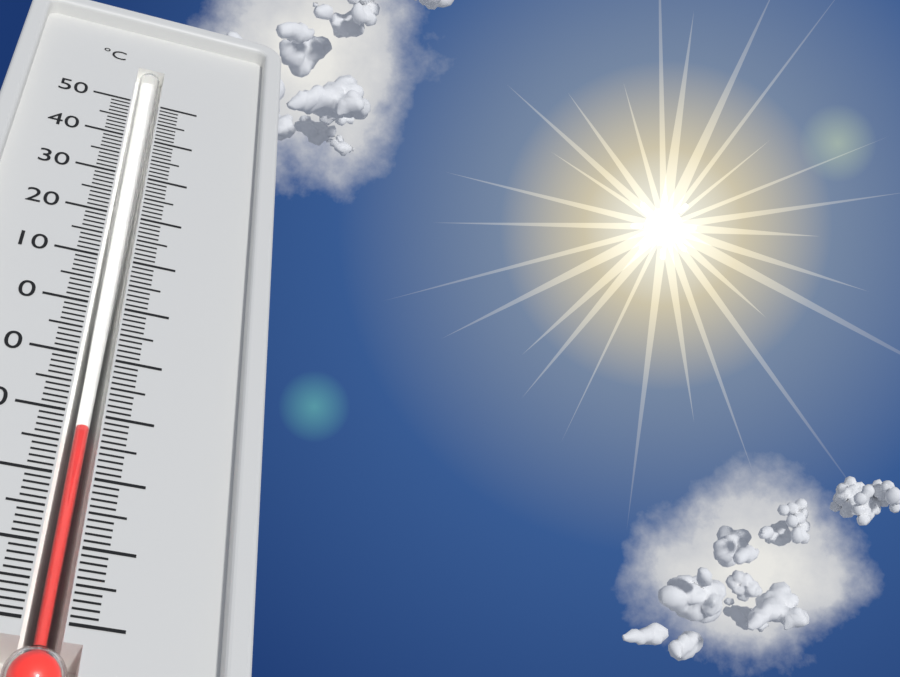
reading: -22 °C
